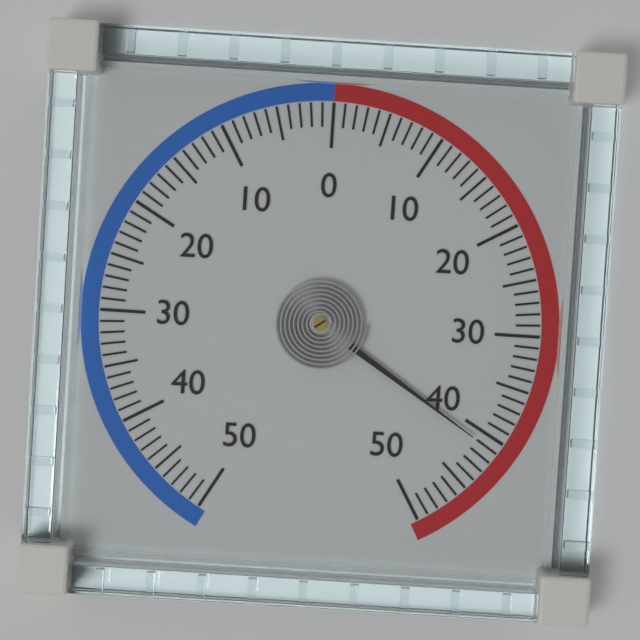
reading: 41 (no unit)
